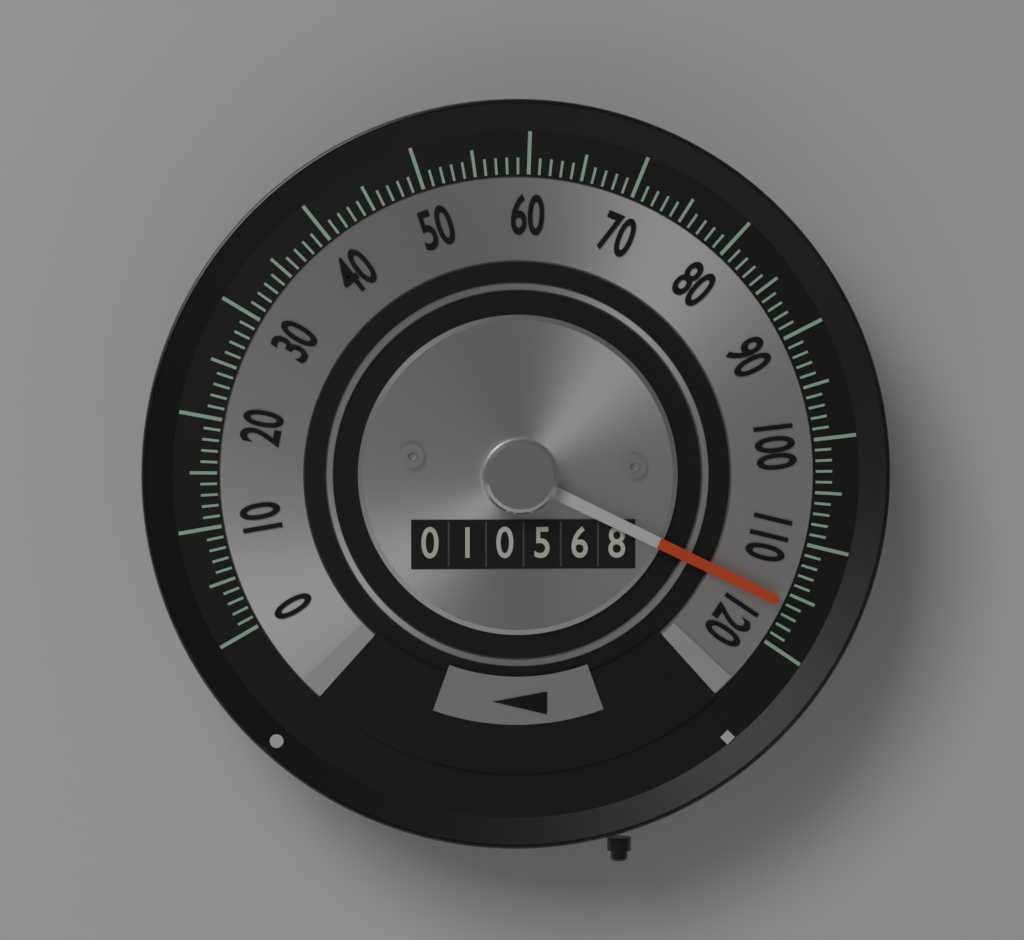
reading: 116 (no unit)
